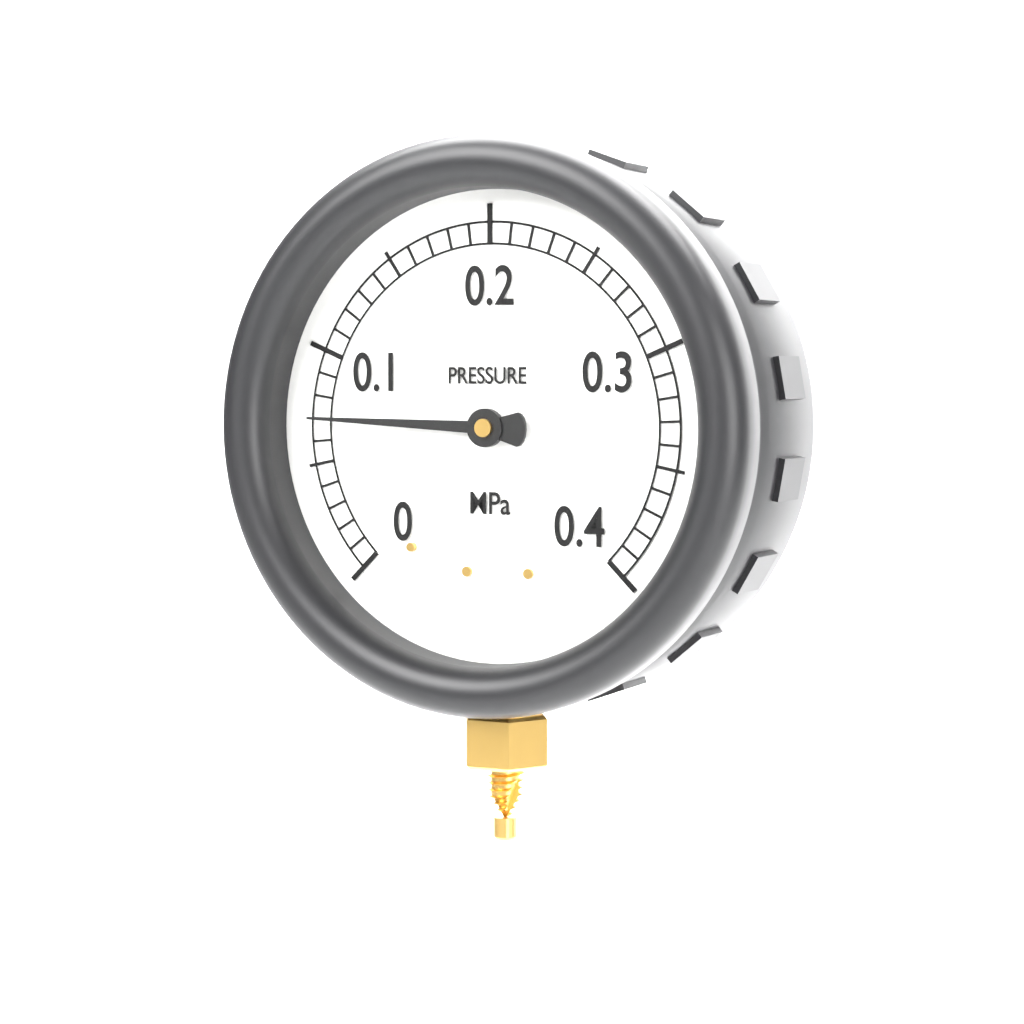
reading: 0.07 MPa
